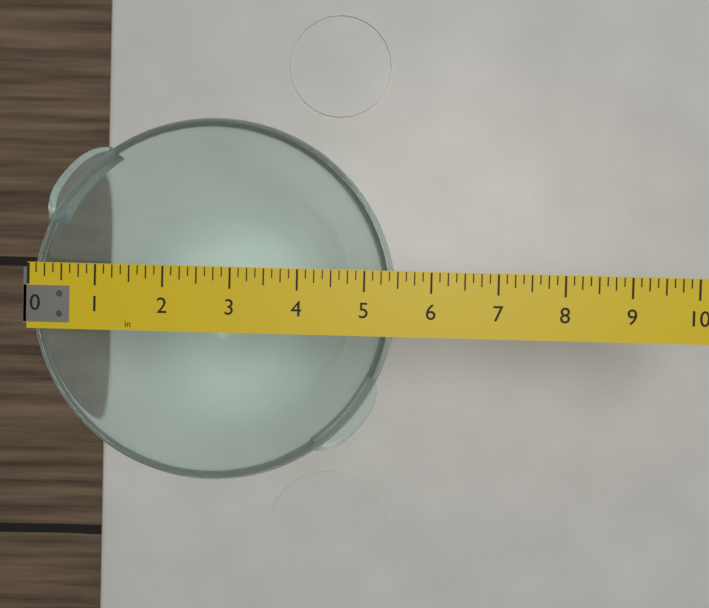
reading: 5.500 in
